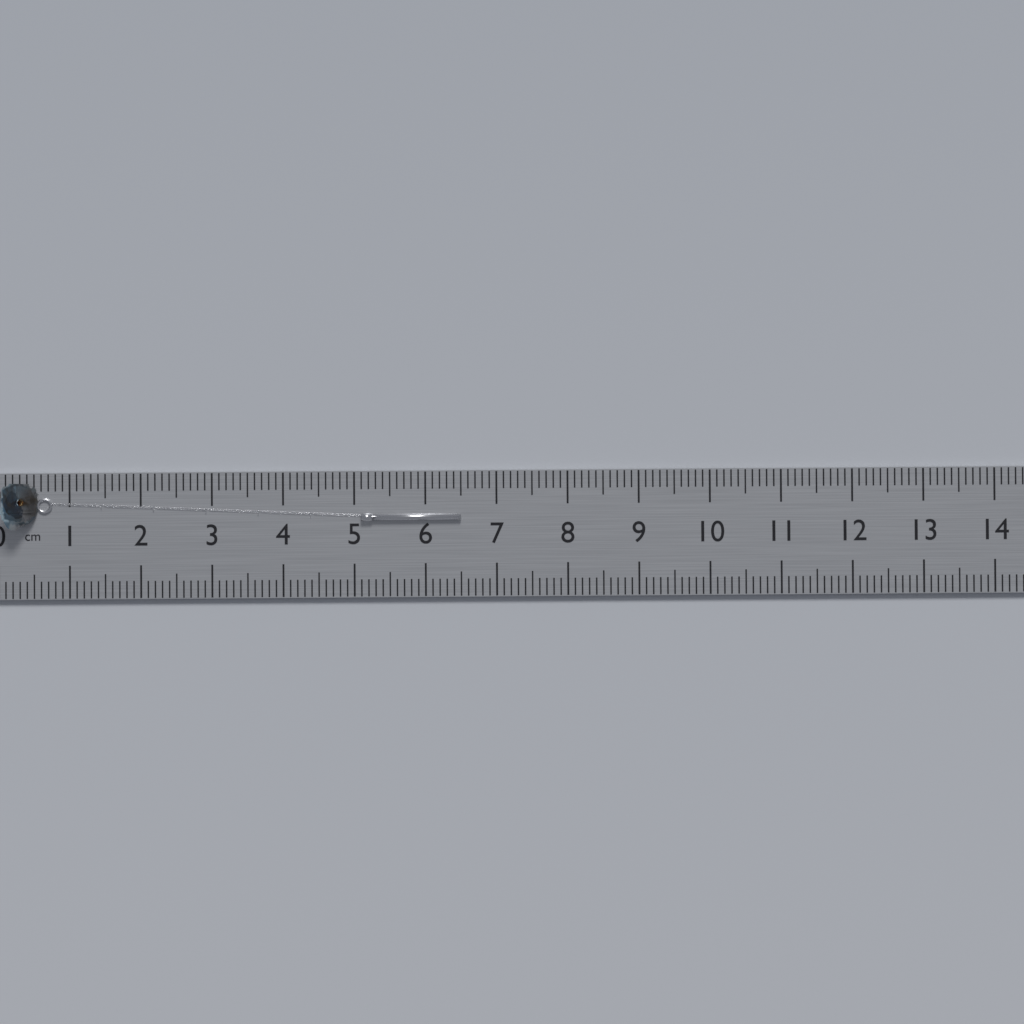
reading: 6.5 cm
